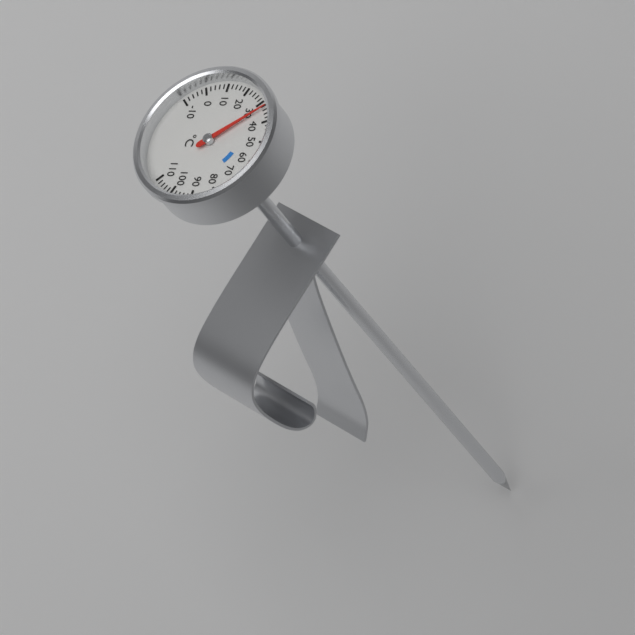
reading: 33 °C
